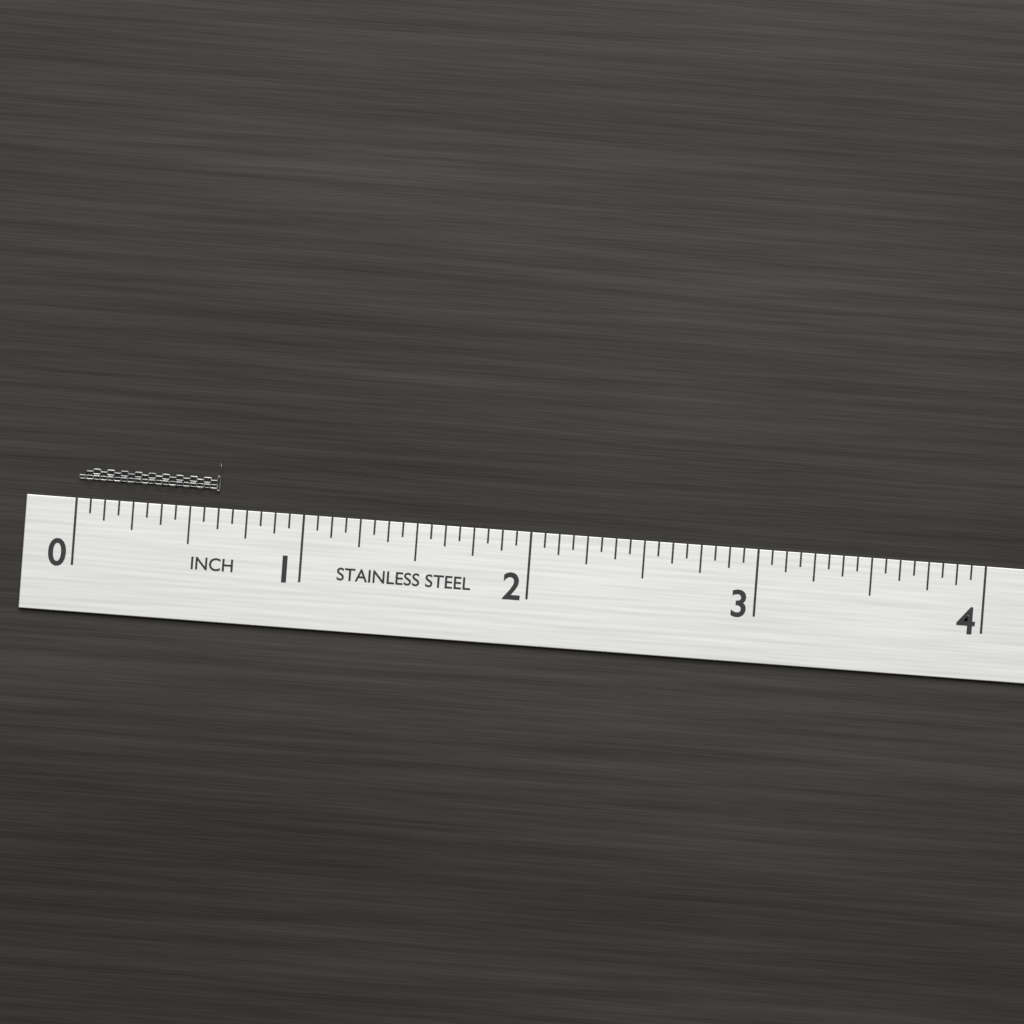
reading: 0.6250 in
